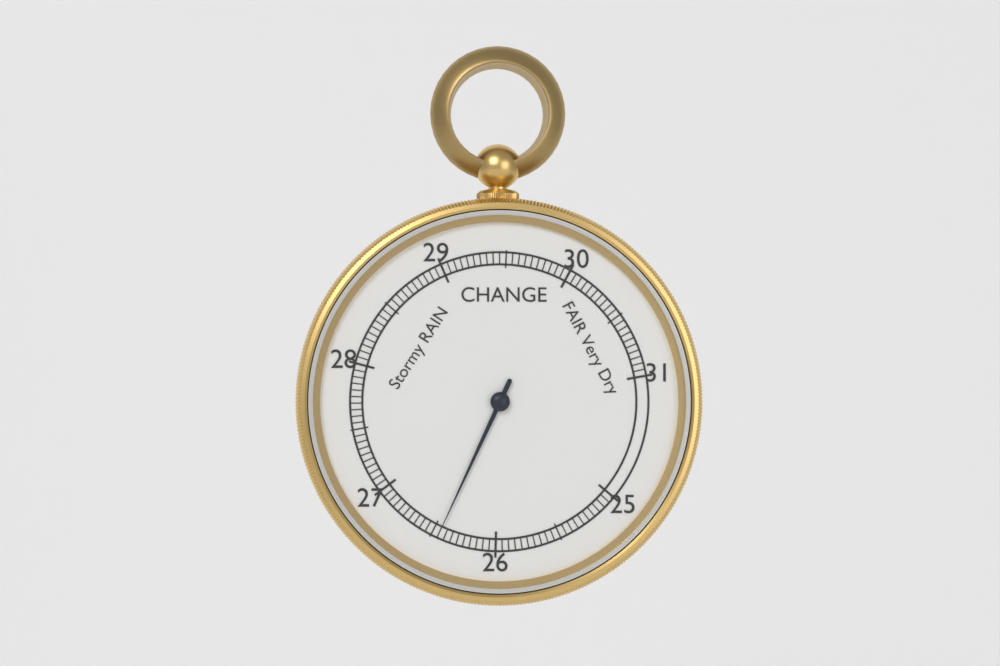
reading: 26.45 inHg
